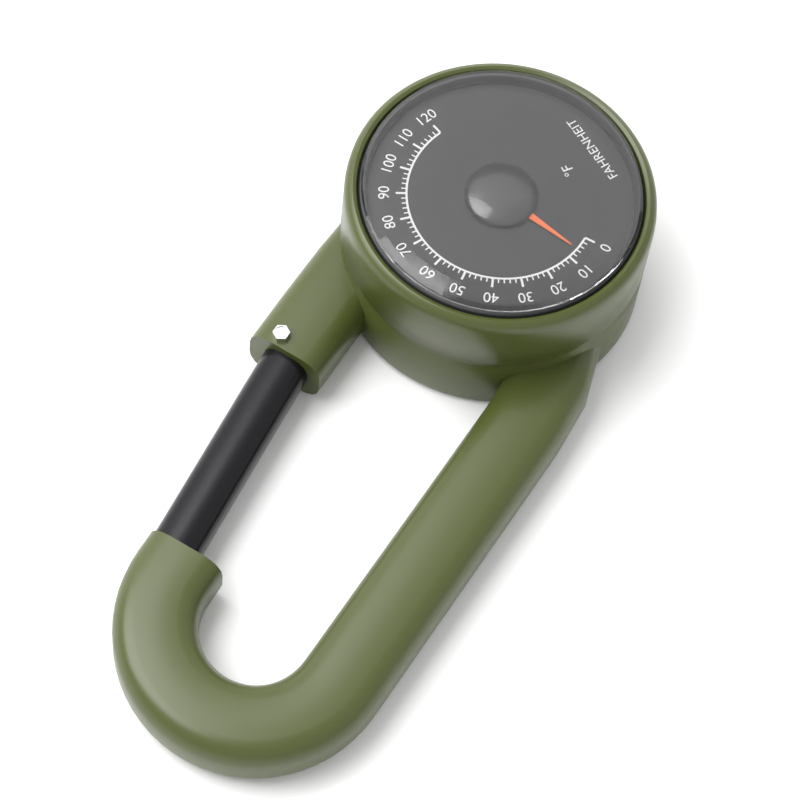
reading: 6 °F
